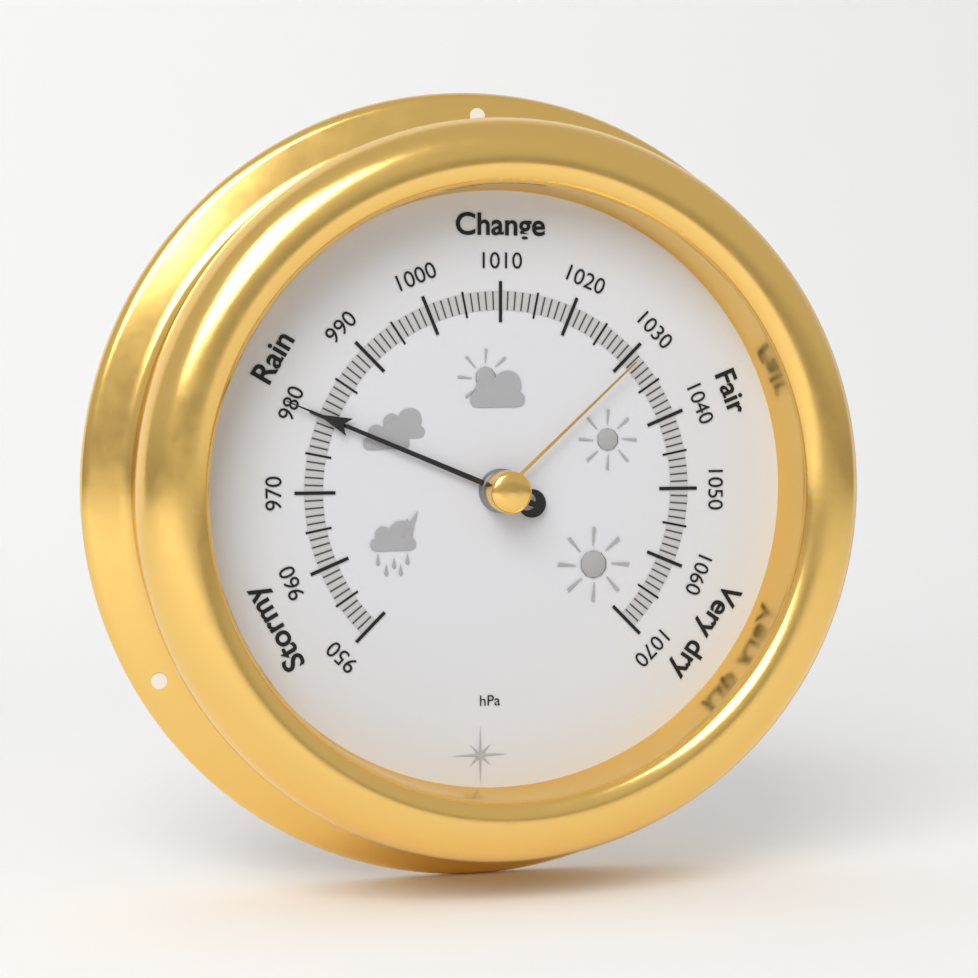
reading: 980 hPa
